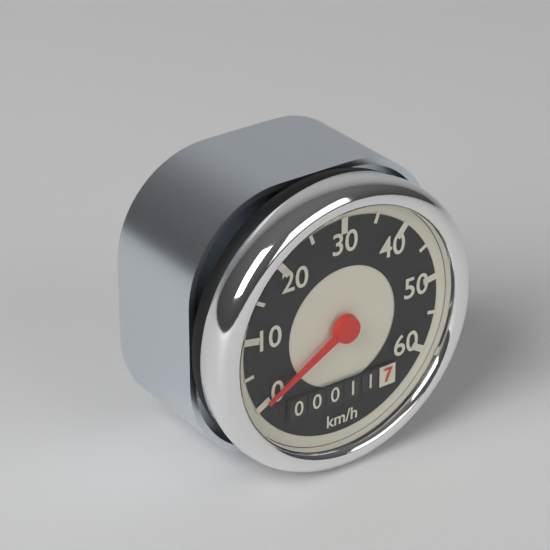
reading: 0 km/h
